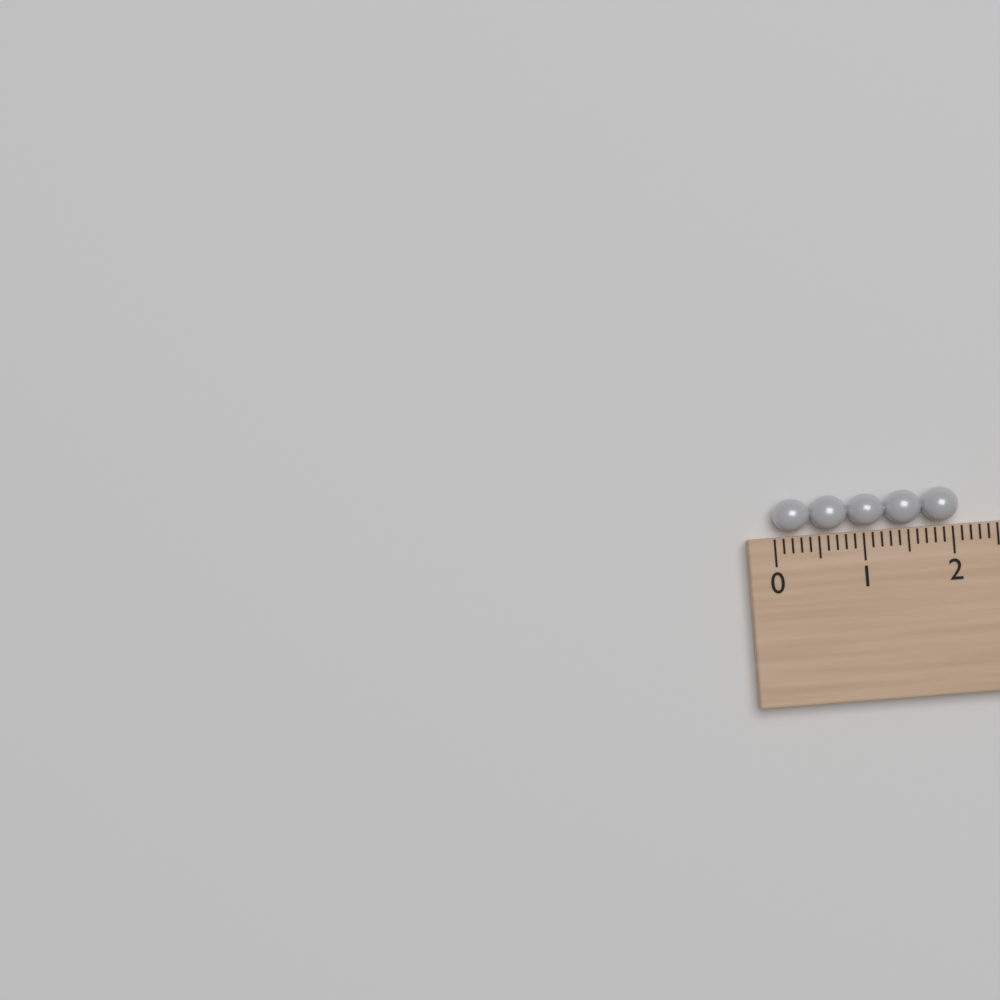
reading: 2.1 (no unit)
